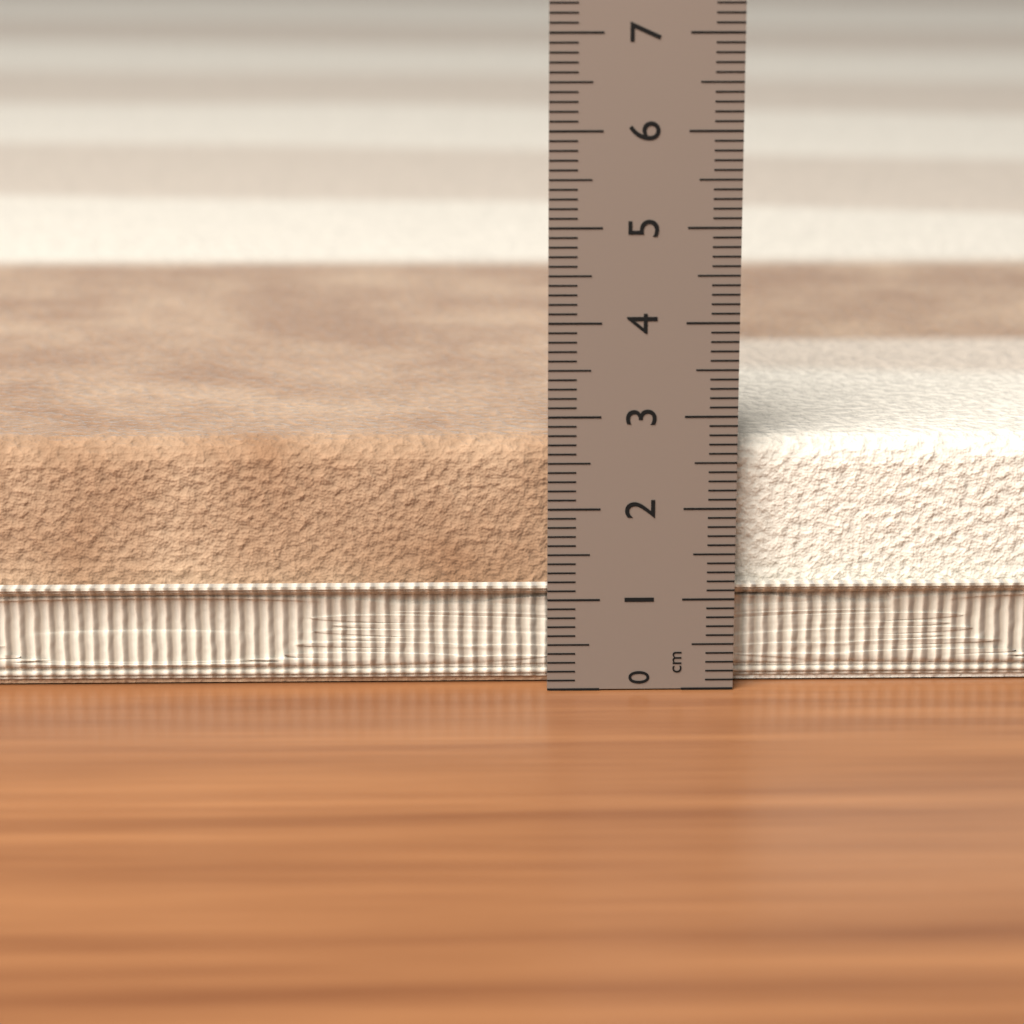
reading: 2.7 cm
